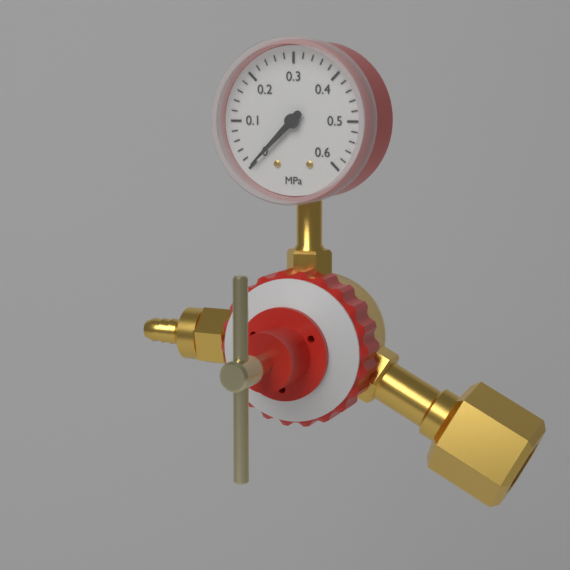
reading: 0.00 MPa
